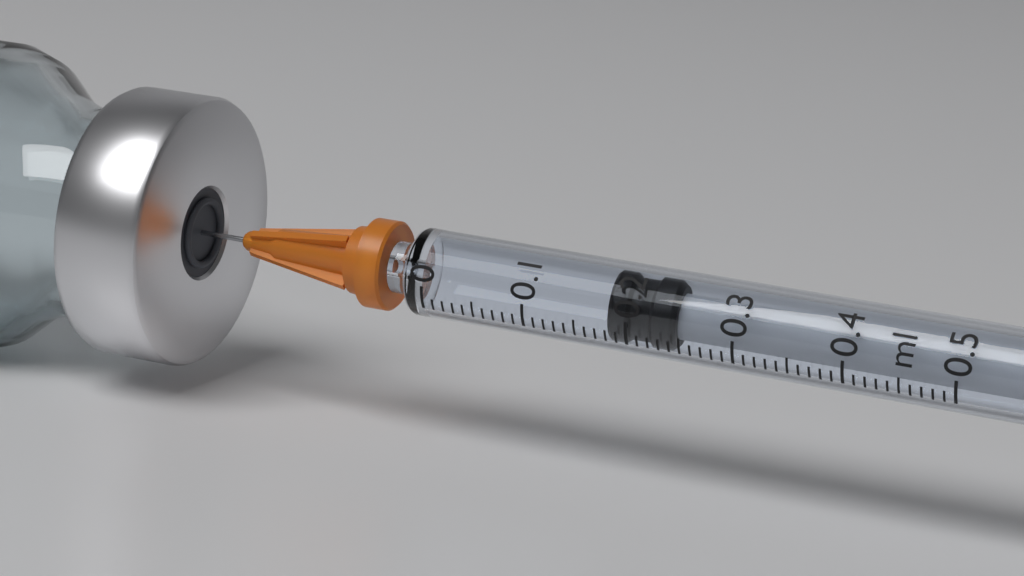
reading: 0.18 ml
